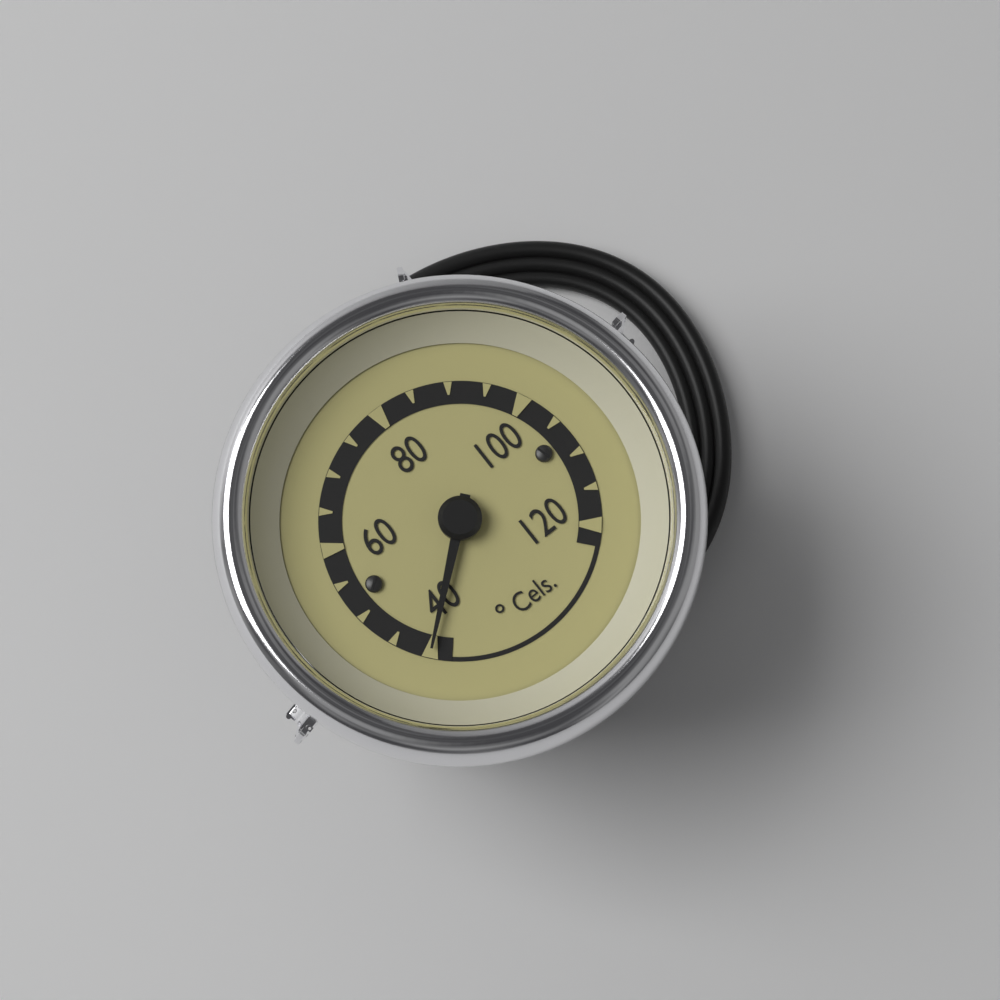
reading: 40 °C
